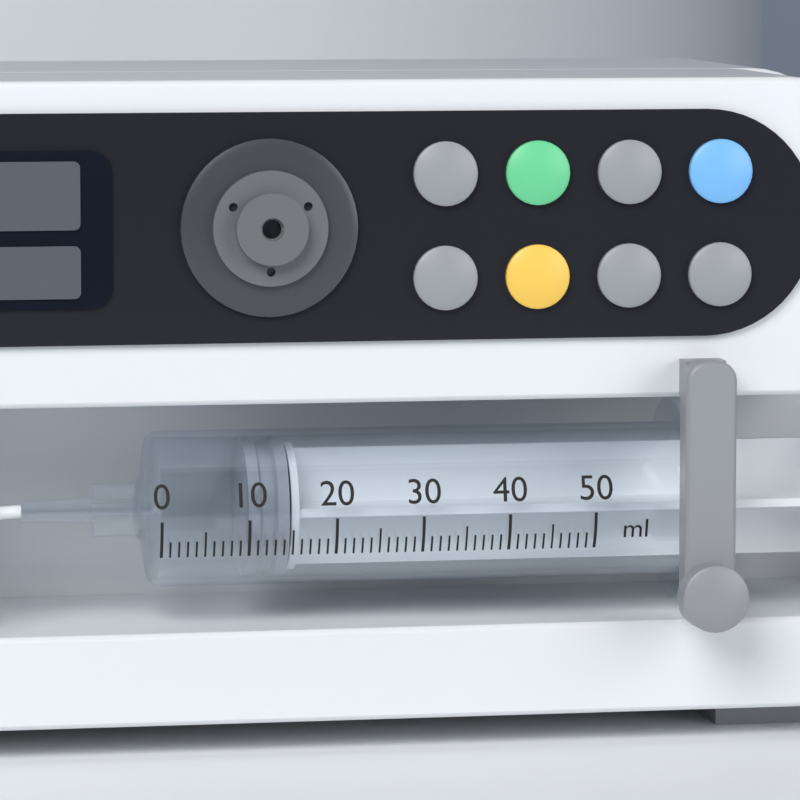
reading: 10 ml
